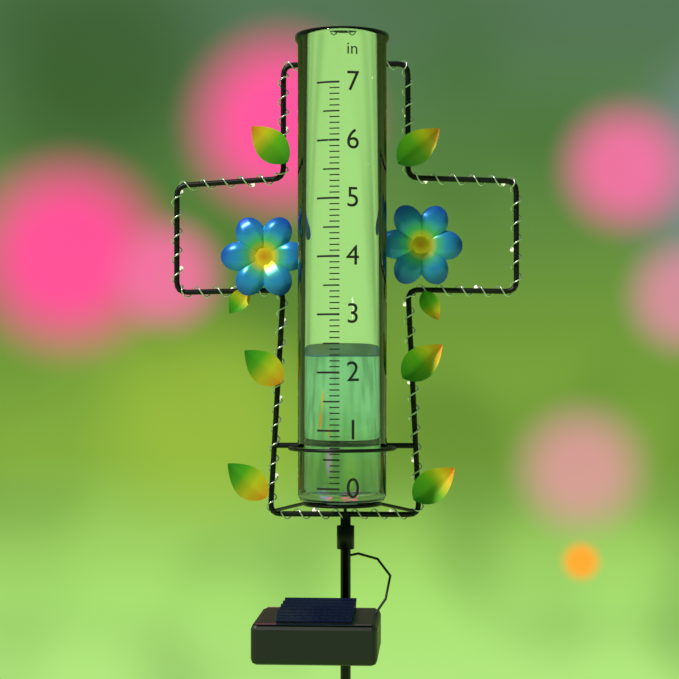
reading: 2.3 in
